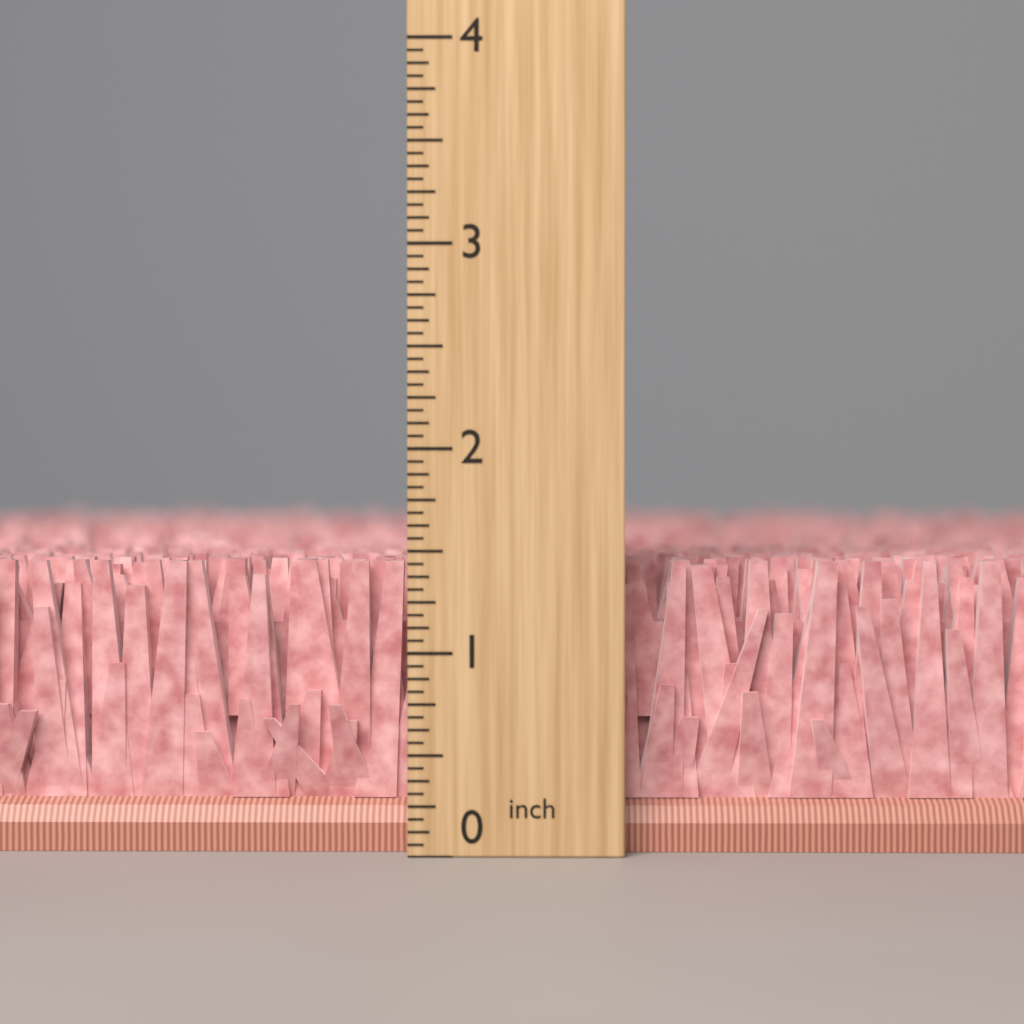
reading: 1.4375 inch
